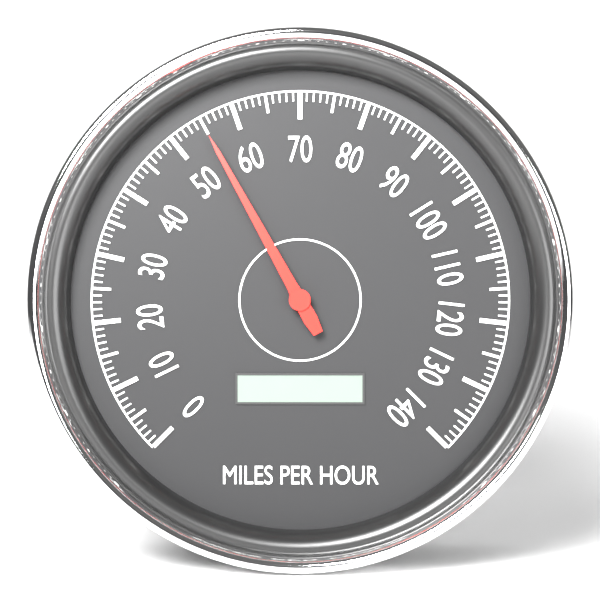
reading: 55 mph
